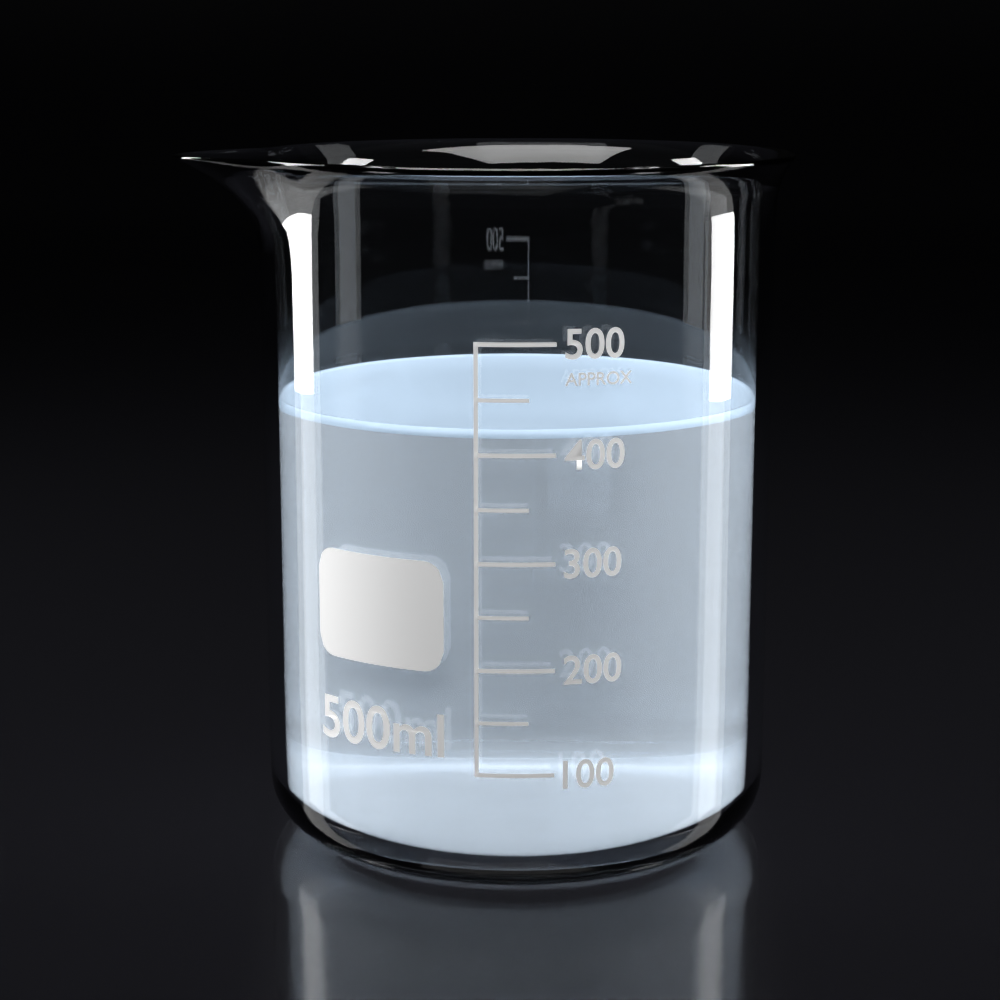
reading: 420 ml
